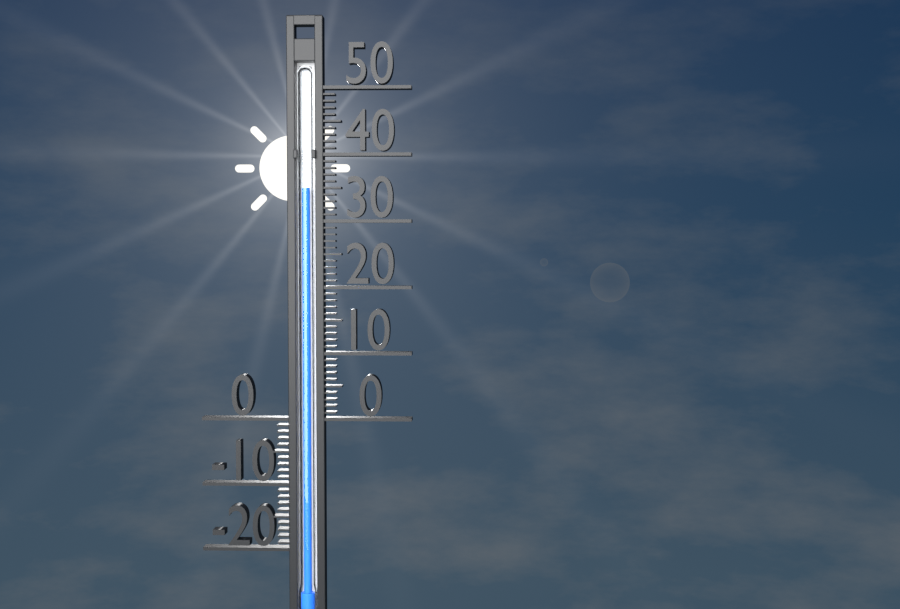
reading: 35 (no unit)
